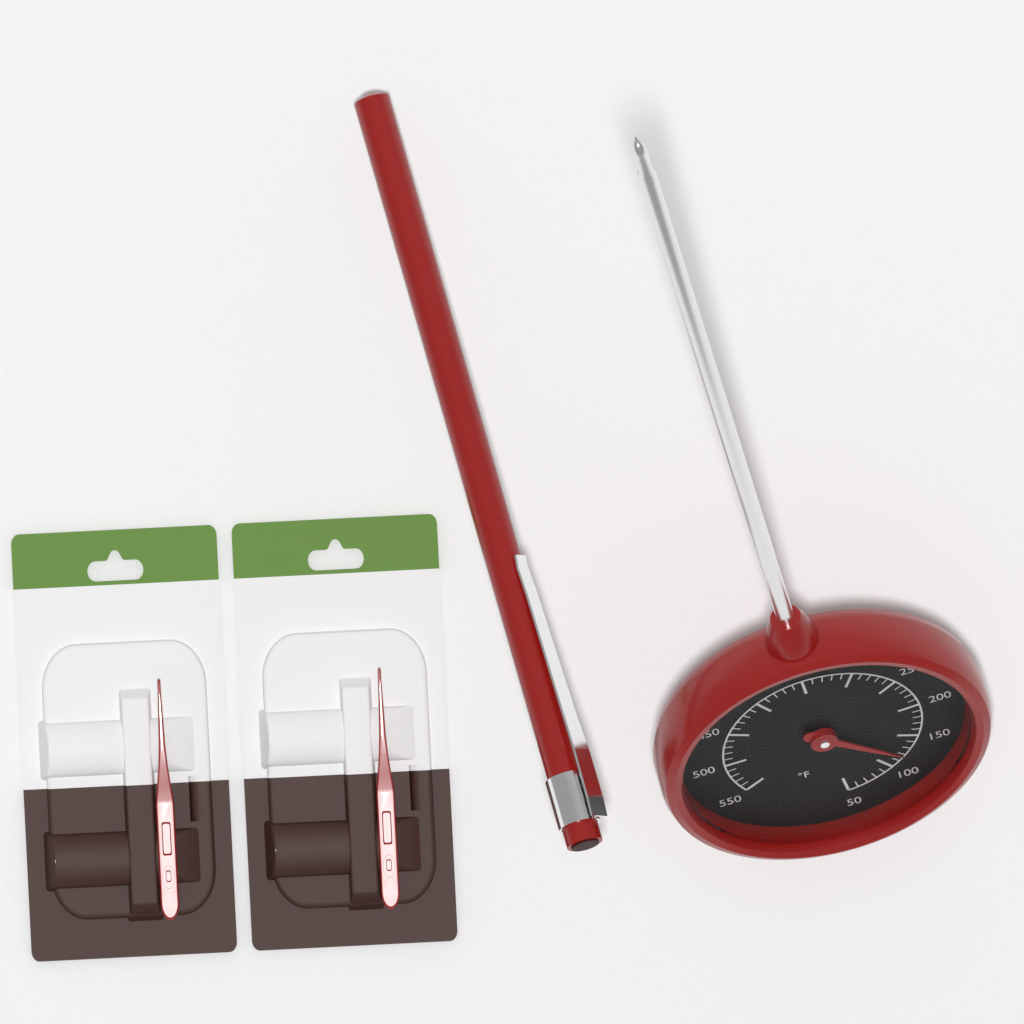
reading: 120 °F
